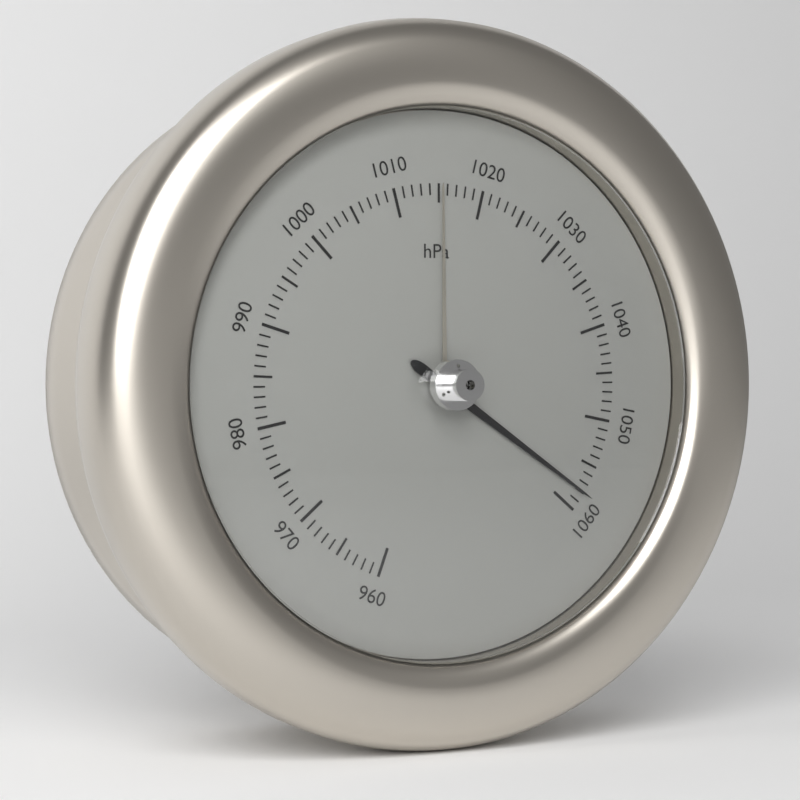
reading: 1058 hPa
